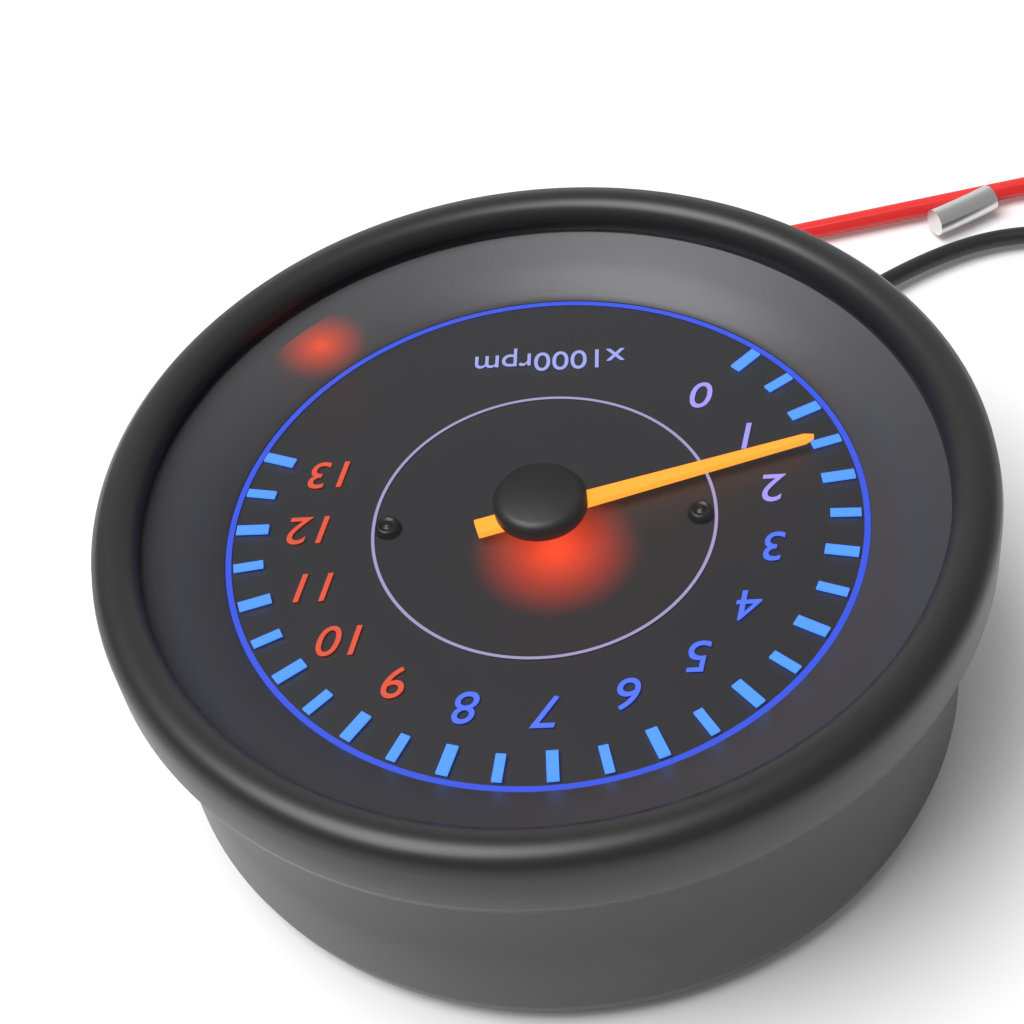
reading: 1500 rpm
